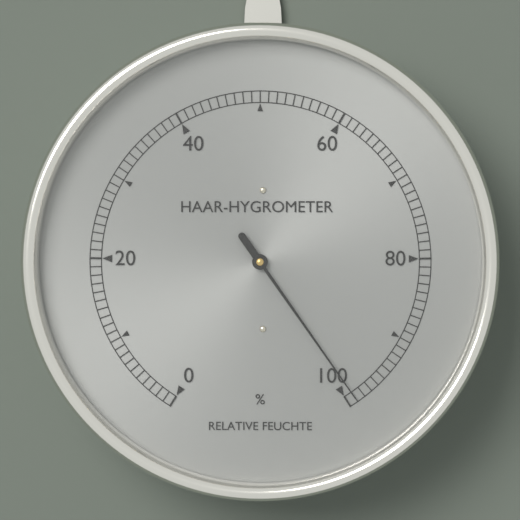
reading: 99 %
